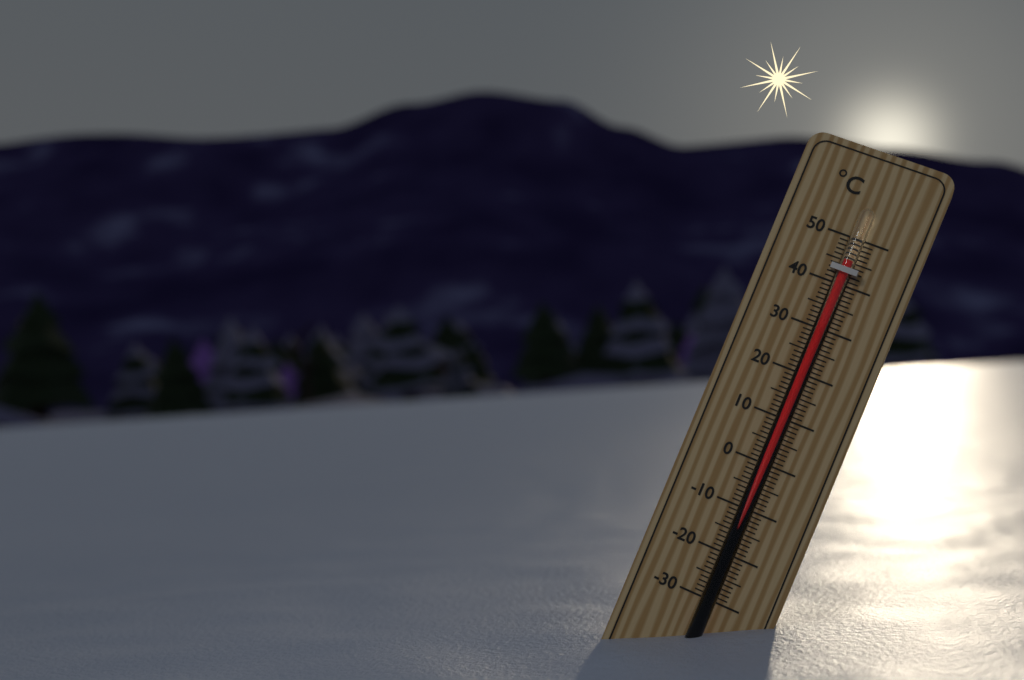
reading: 45 °C
